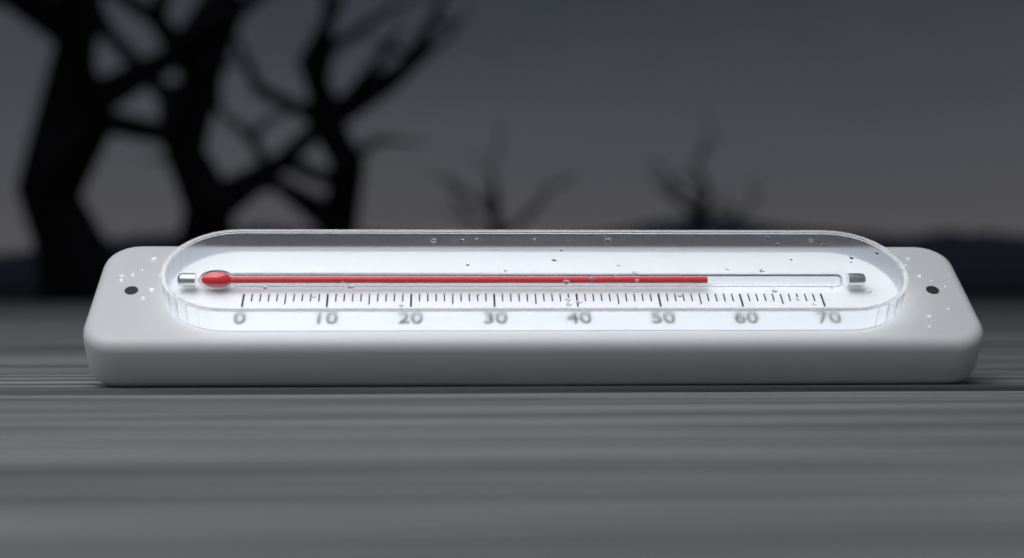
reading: 56 (no unit)
